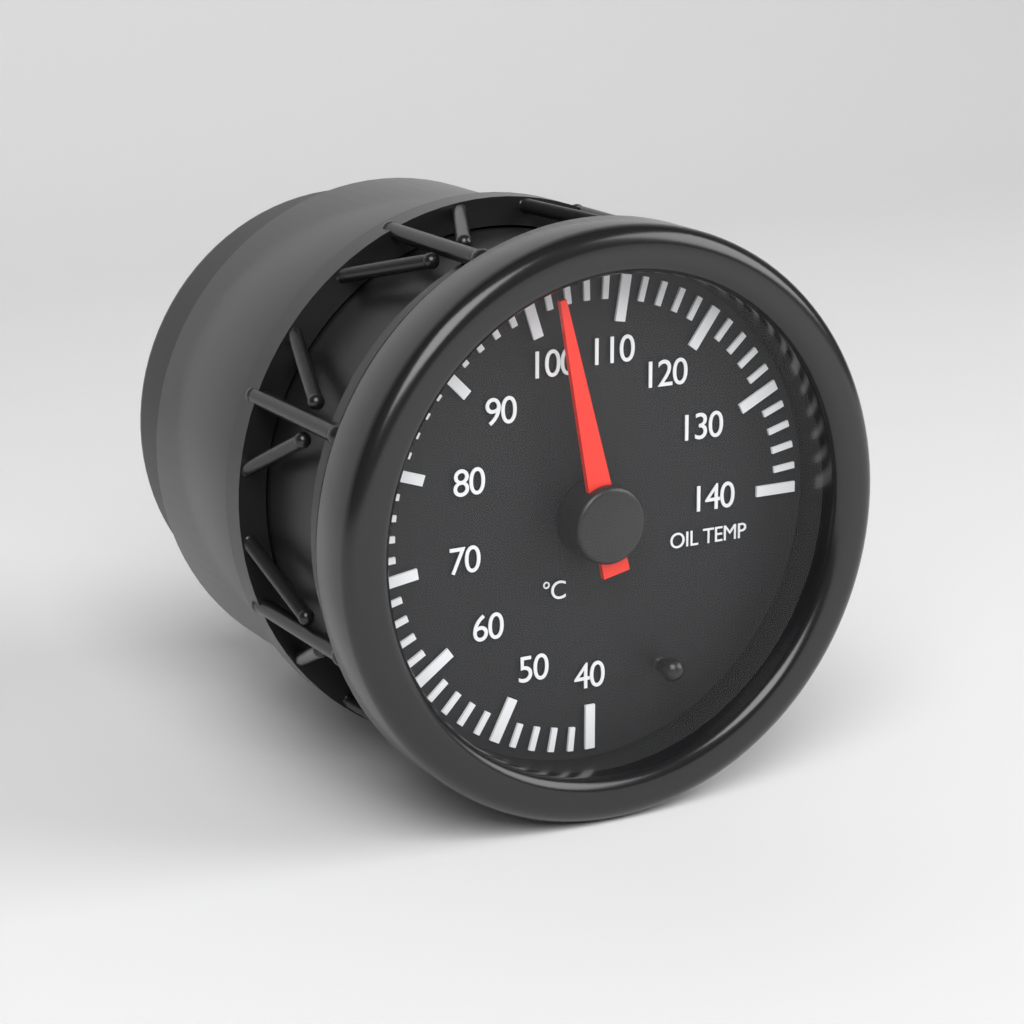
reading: 102 °C
